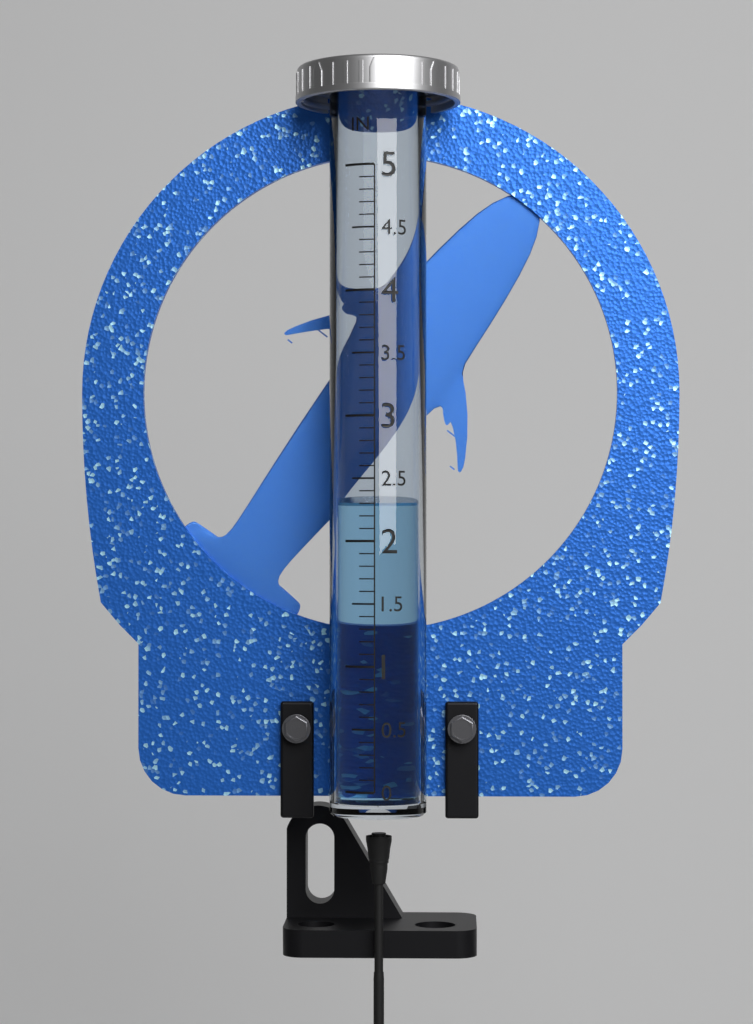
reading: 2.3 in
